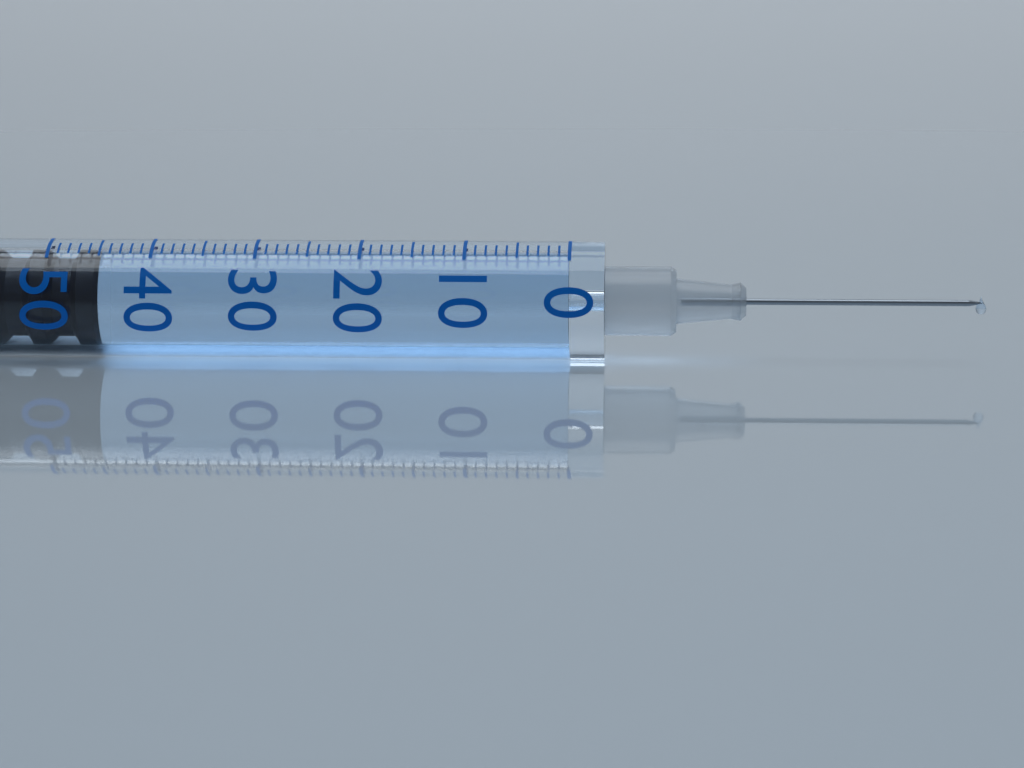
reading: 45 (no unit)
